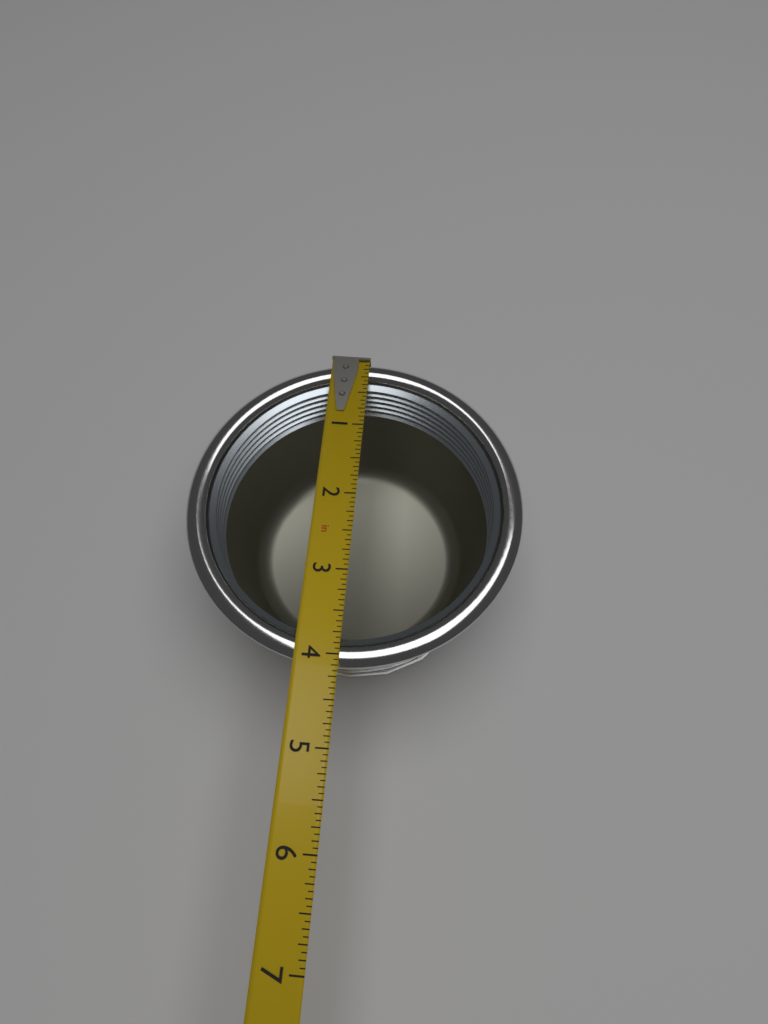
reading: 4.1250 in
